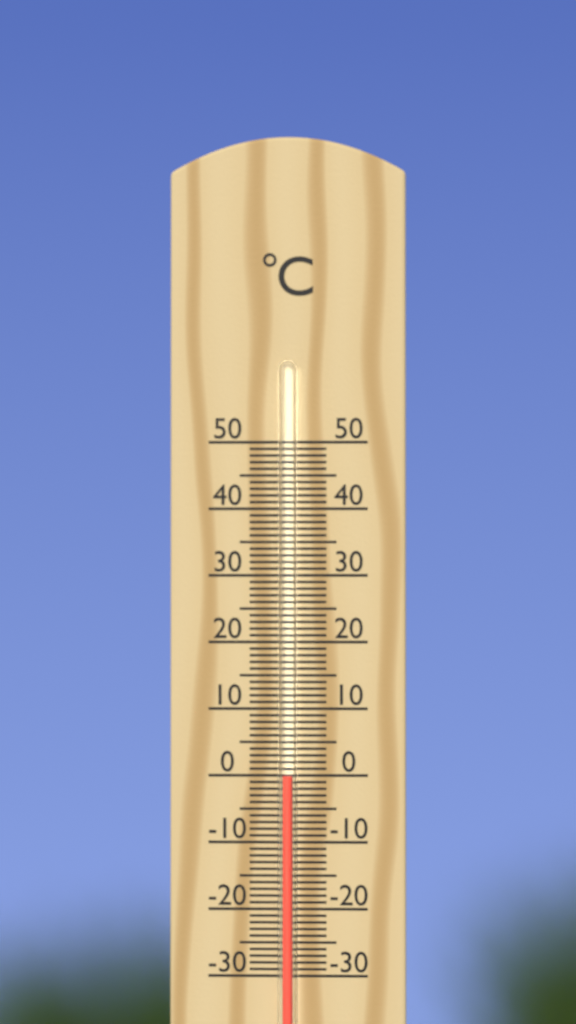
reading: 0 °C
